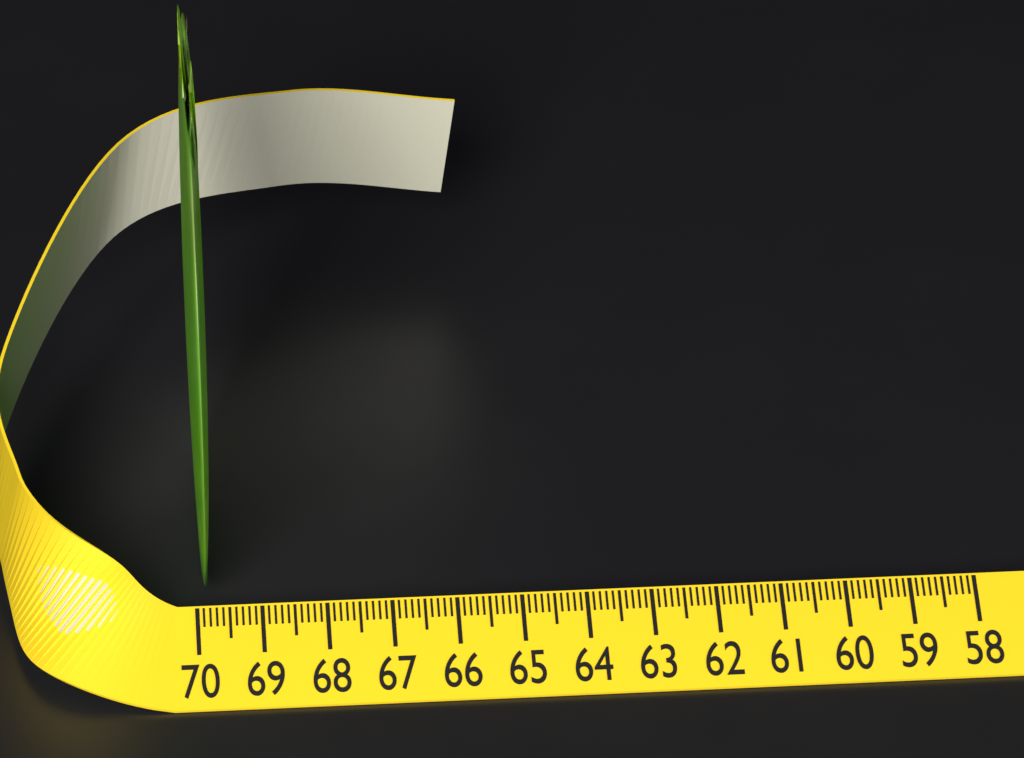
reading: 69.7 (no unit)
